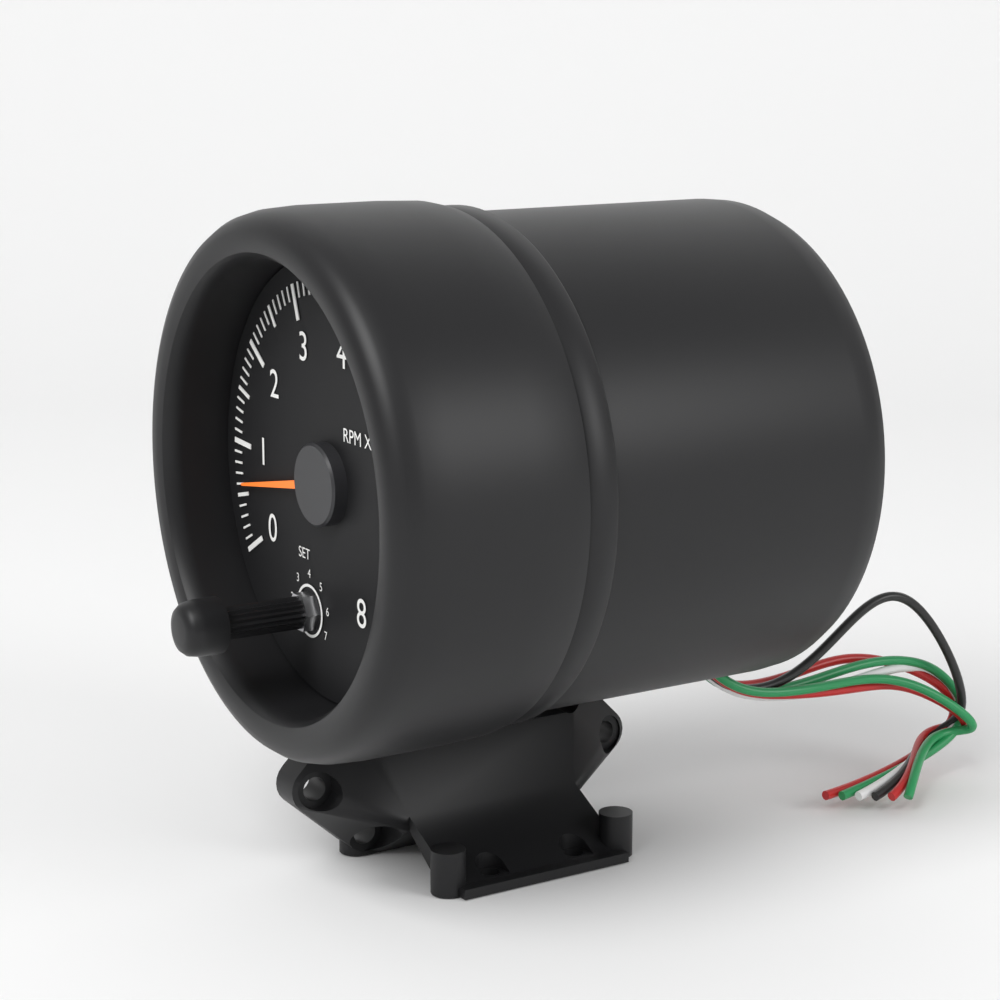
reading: 0.6 RPM x1000
